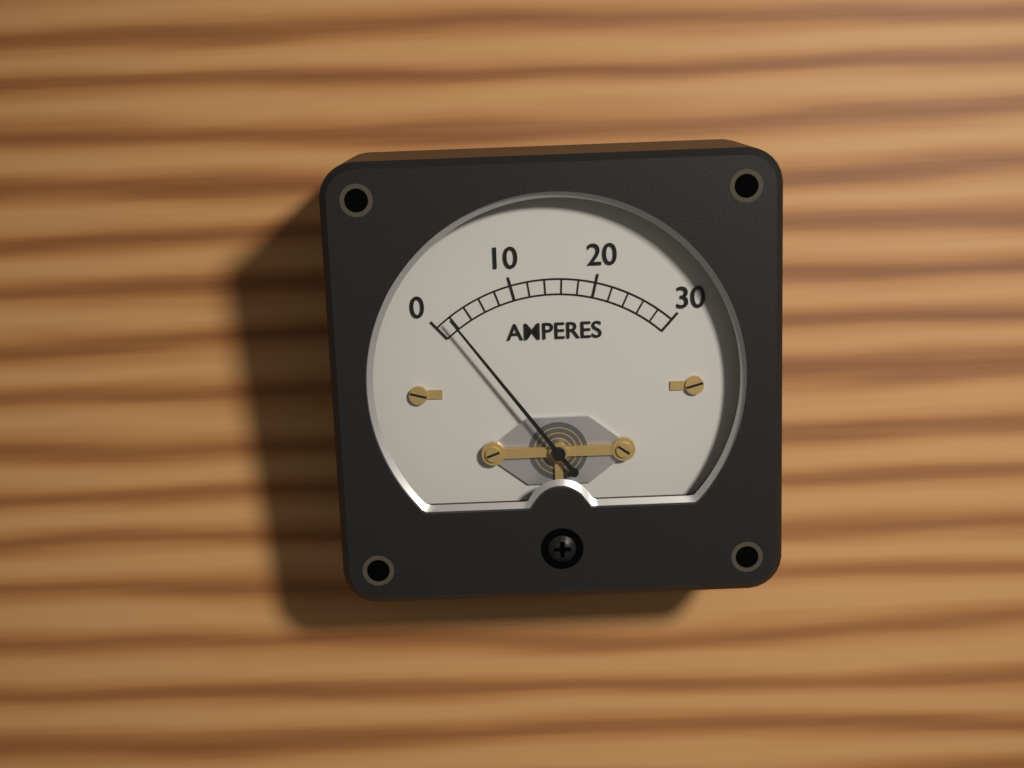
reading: 2 A
